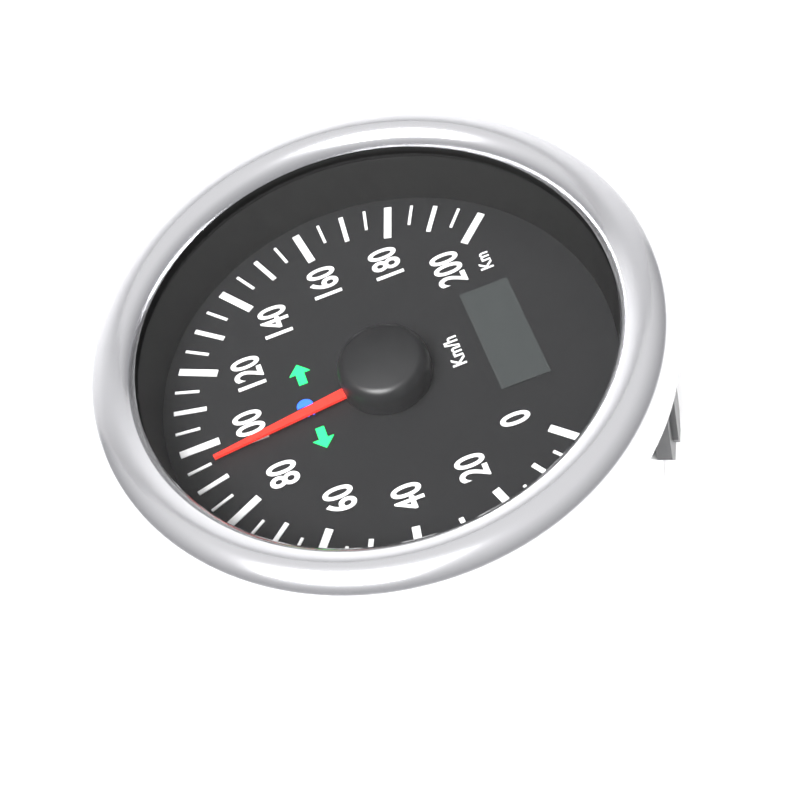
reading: 95 km/h
